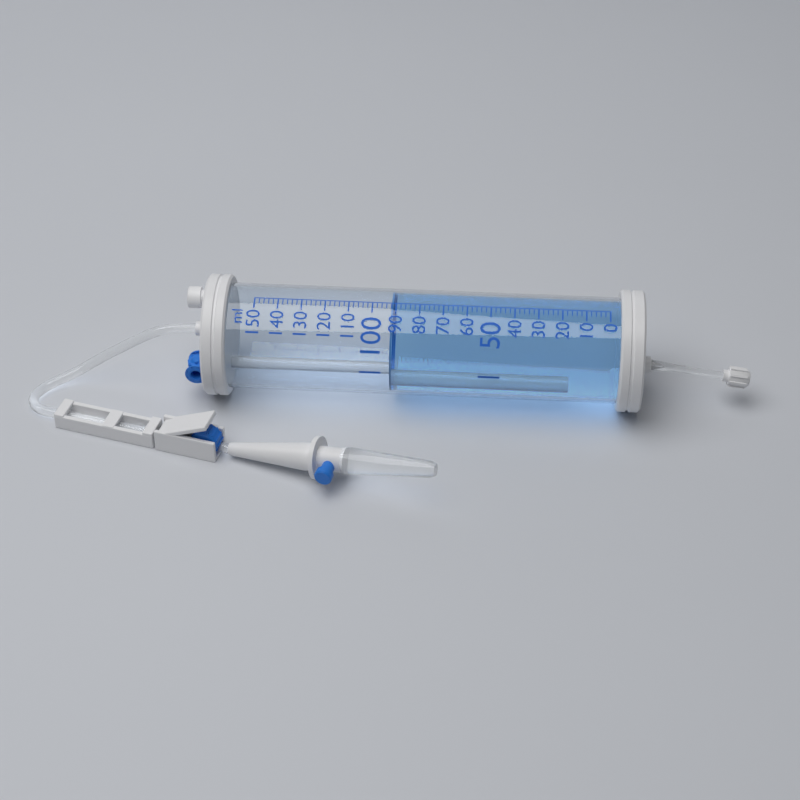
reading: 92 ml
